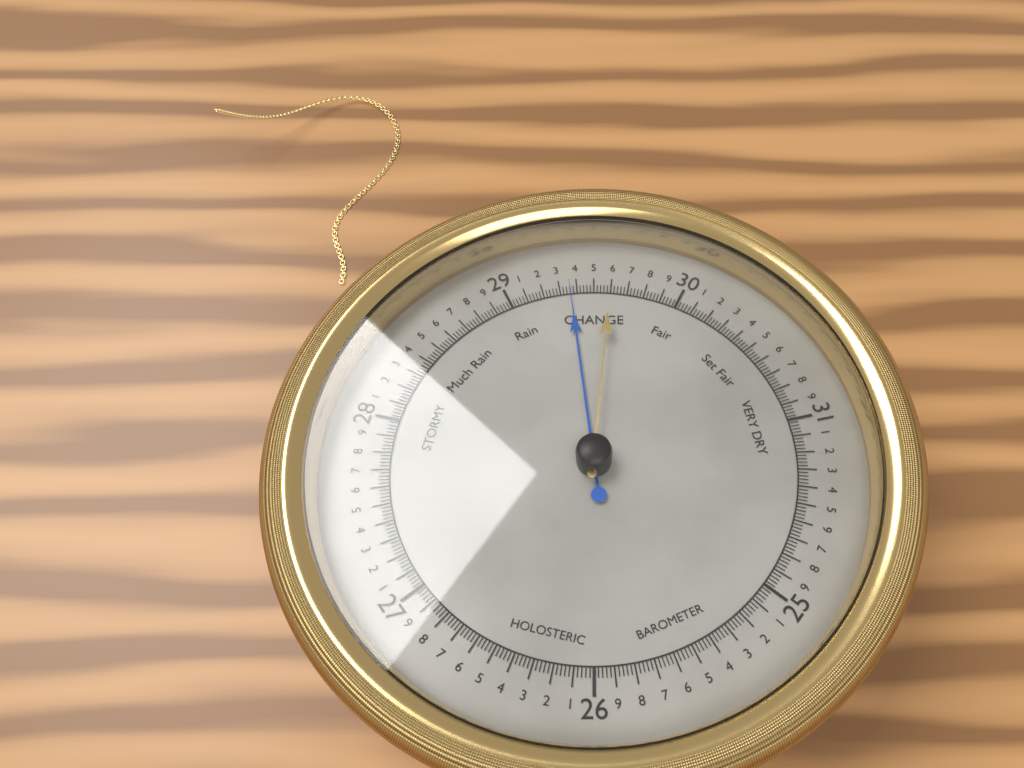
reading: 29.36 (no unit)
